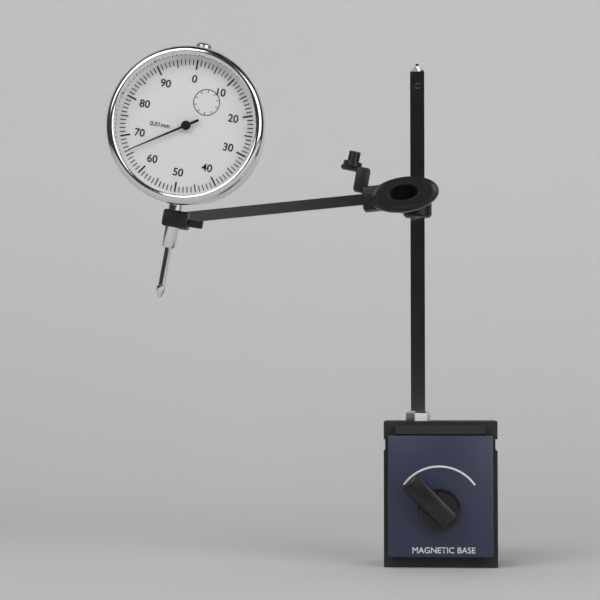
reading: 0.66 mm
